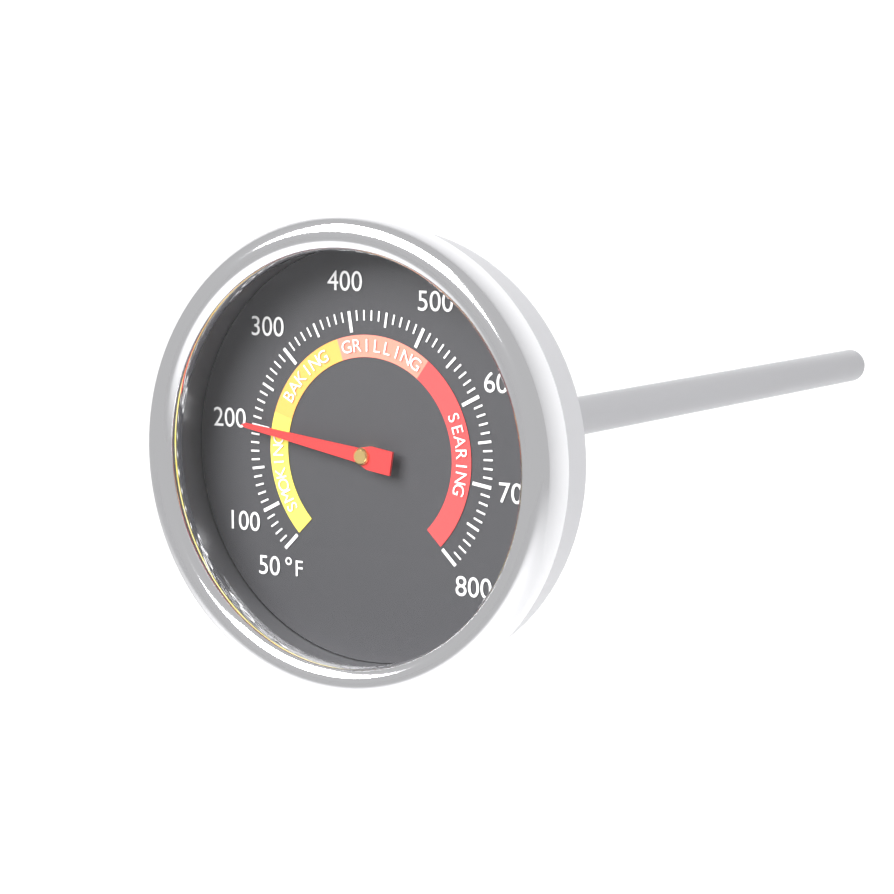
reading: 200 °F
